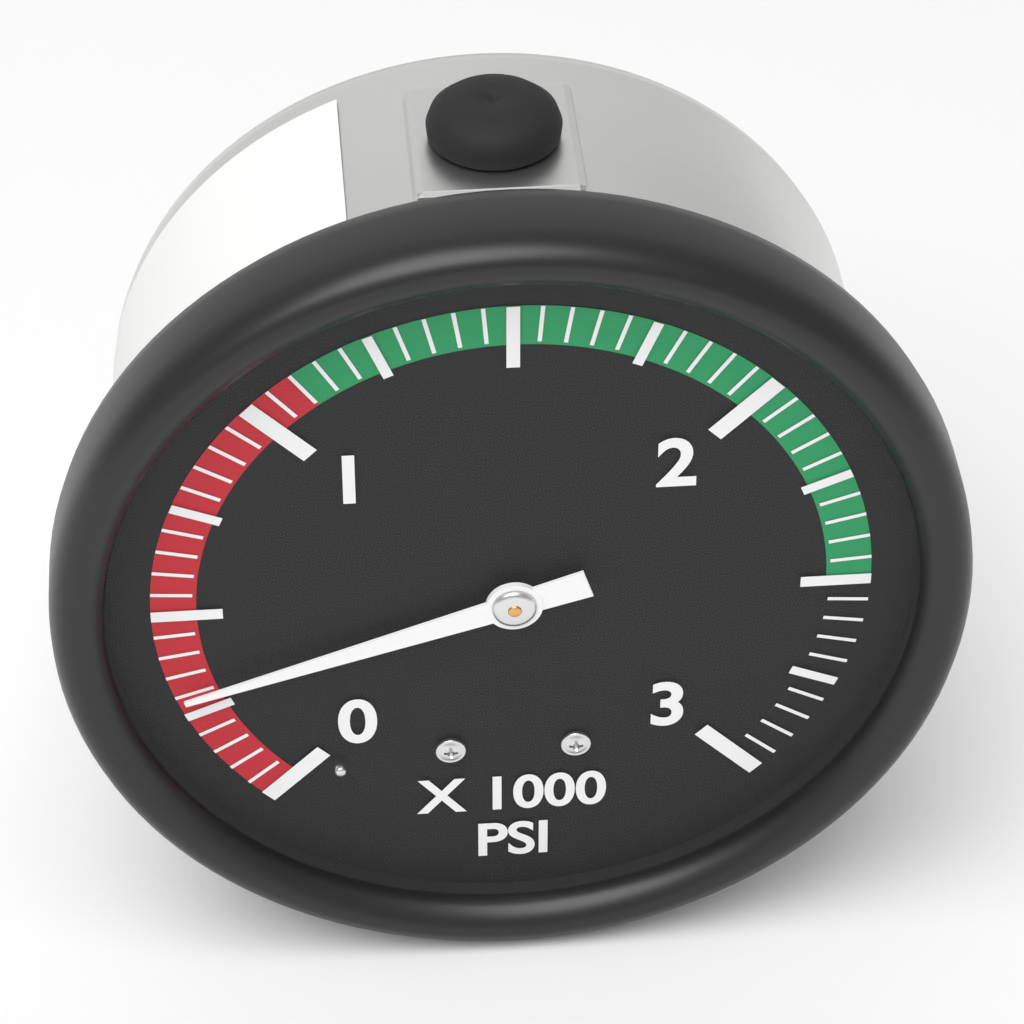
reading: 300 psi
